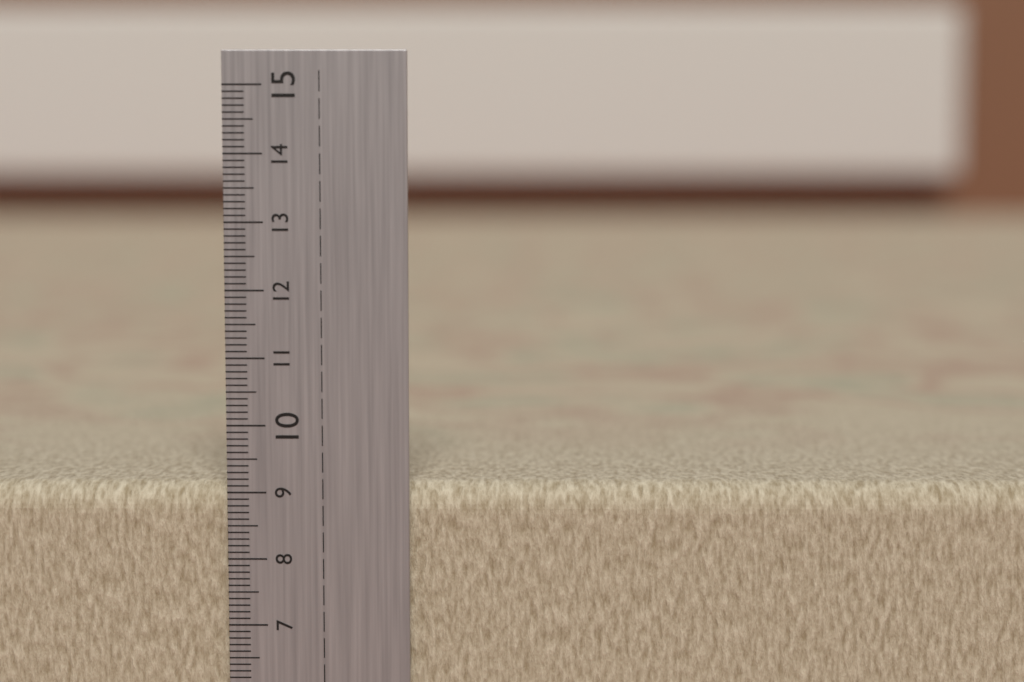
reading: 9.1 cm
